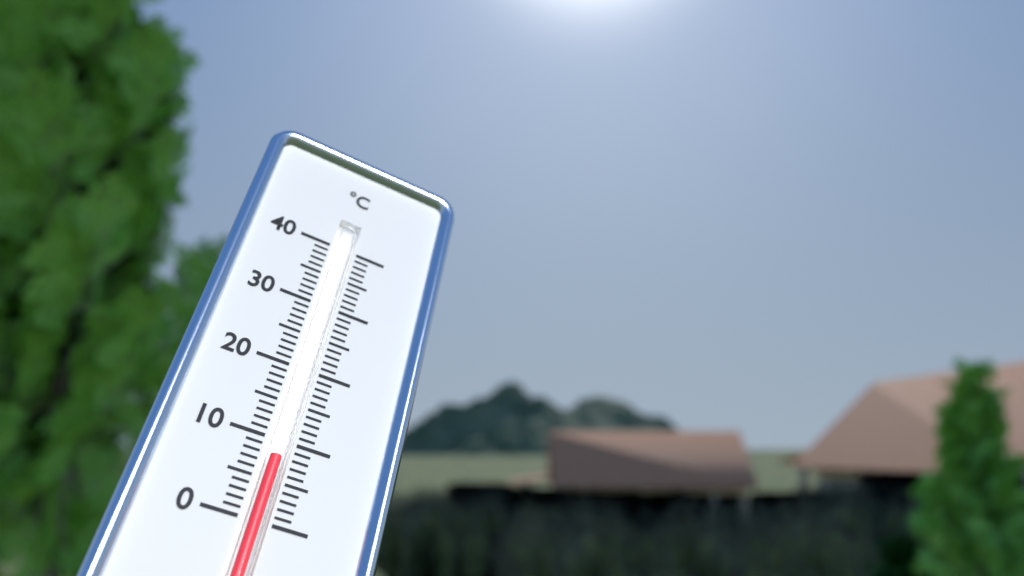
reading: 8 °C
